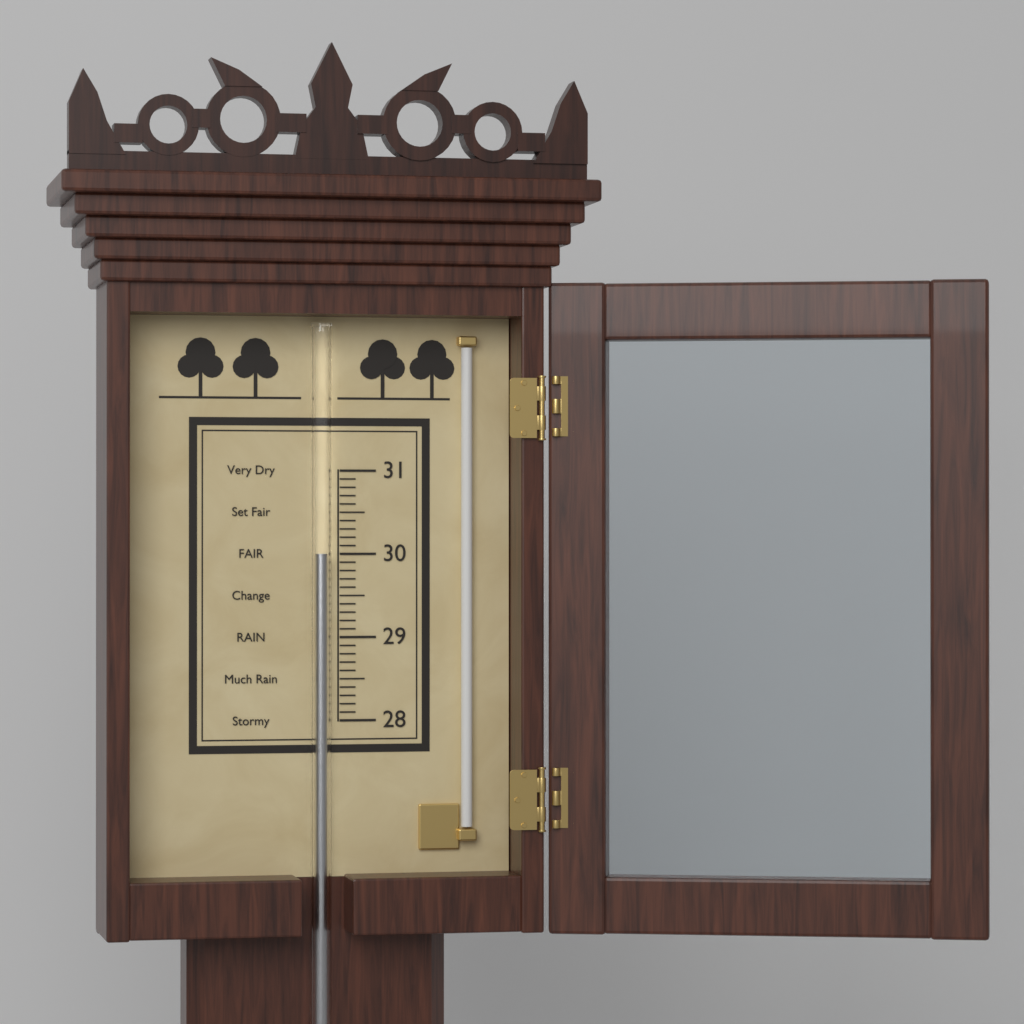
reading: 30.0 (no unit)
